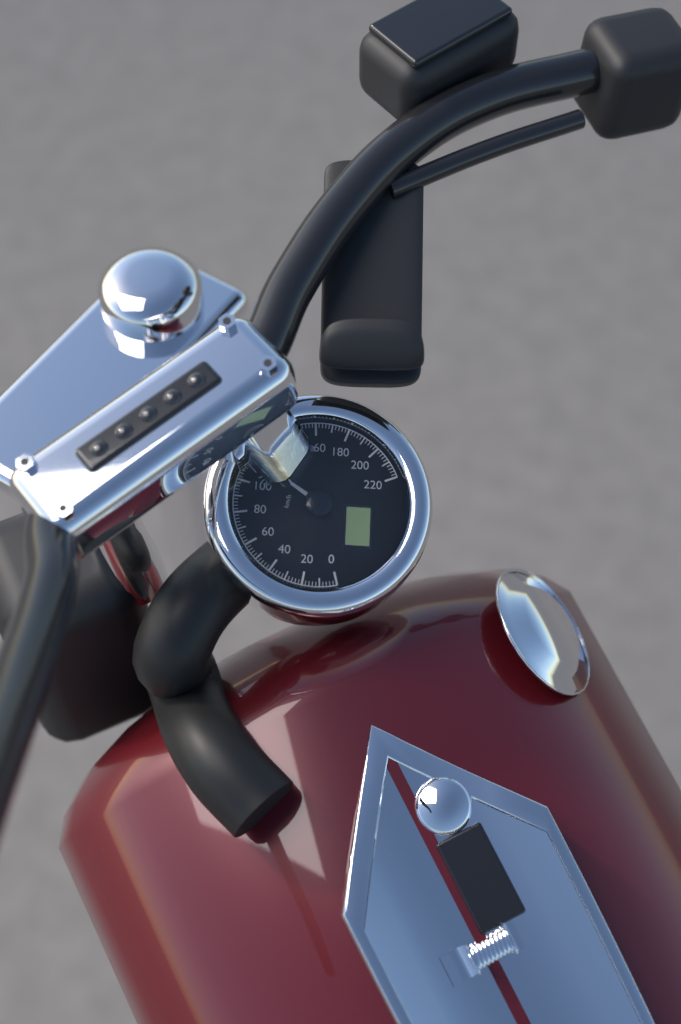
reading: 116 km/h
